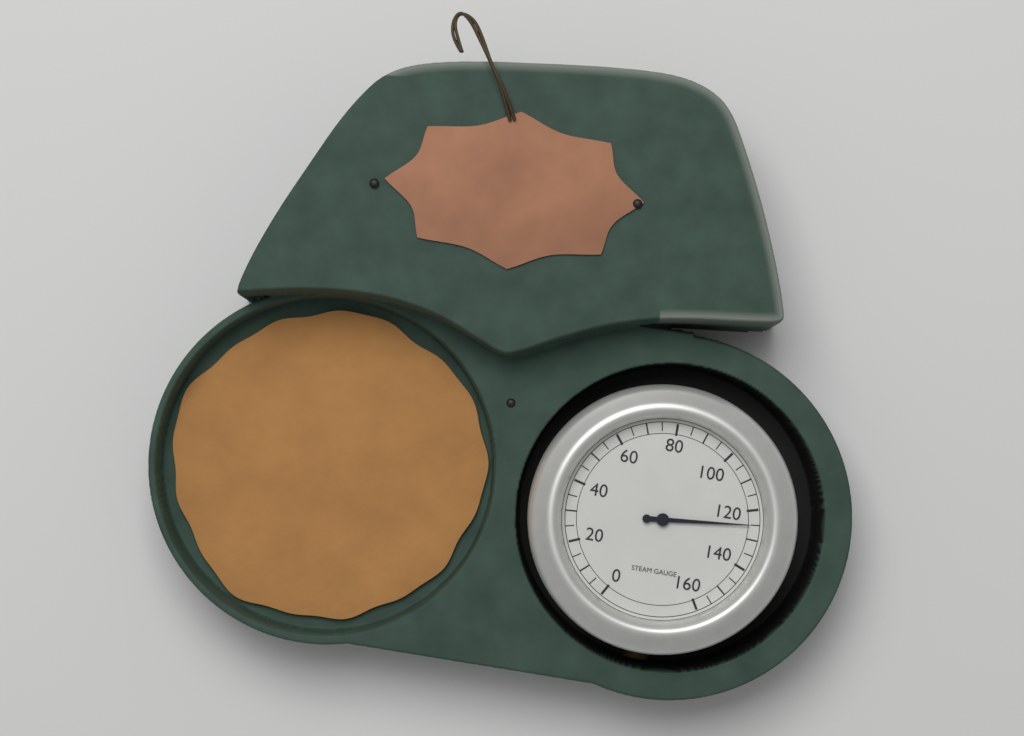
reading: 125 (no unit)
